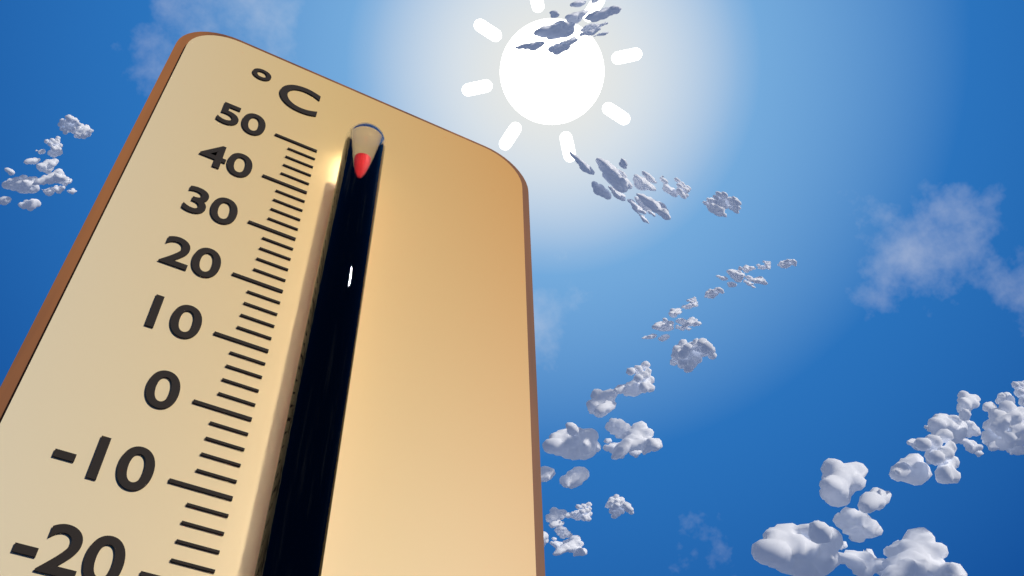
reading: 46 °C
